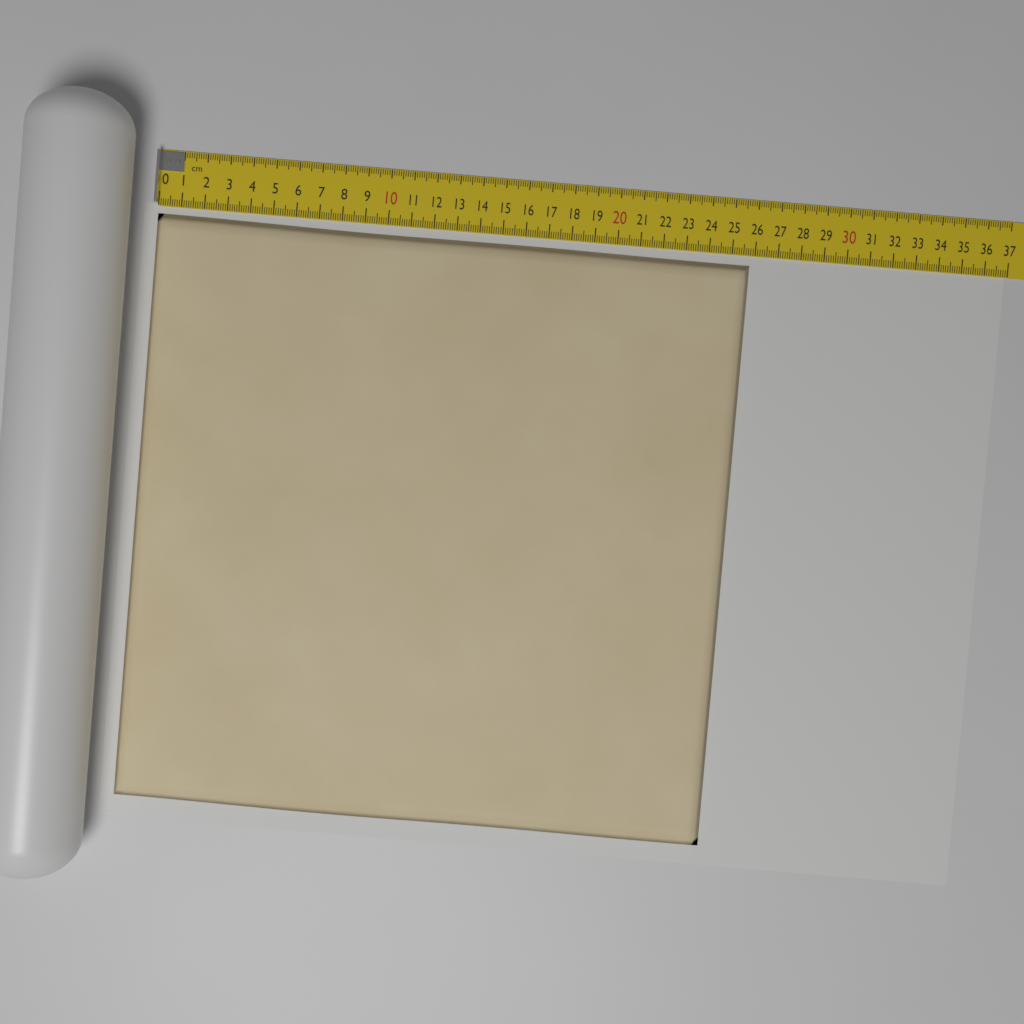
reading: 25.8 cm
